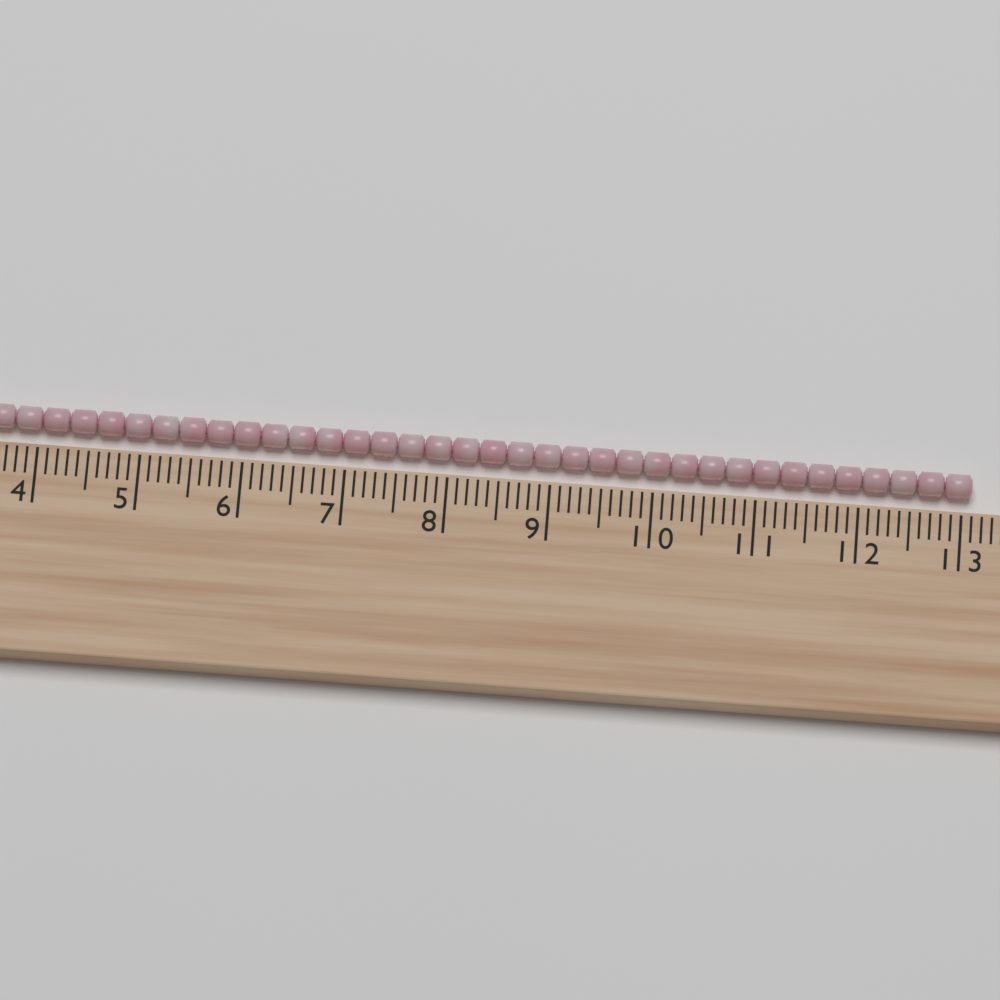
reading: 13.1 cm
